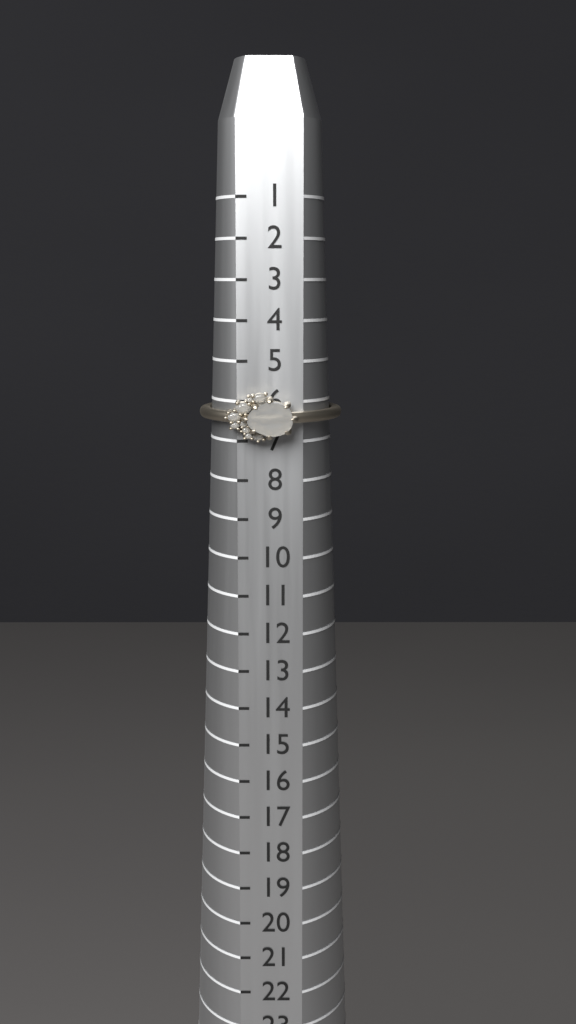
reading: 7 (no unit)
